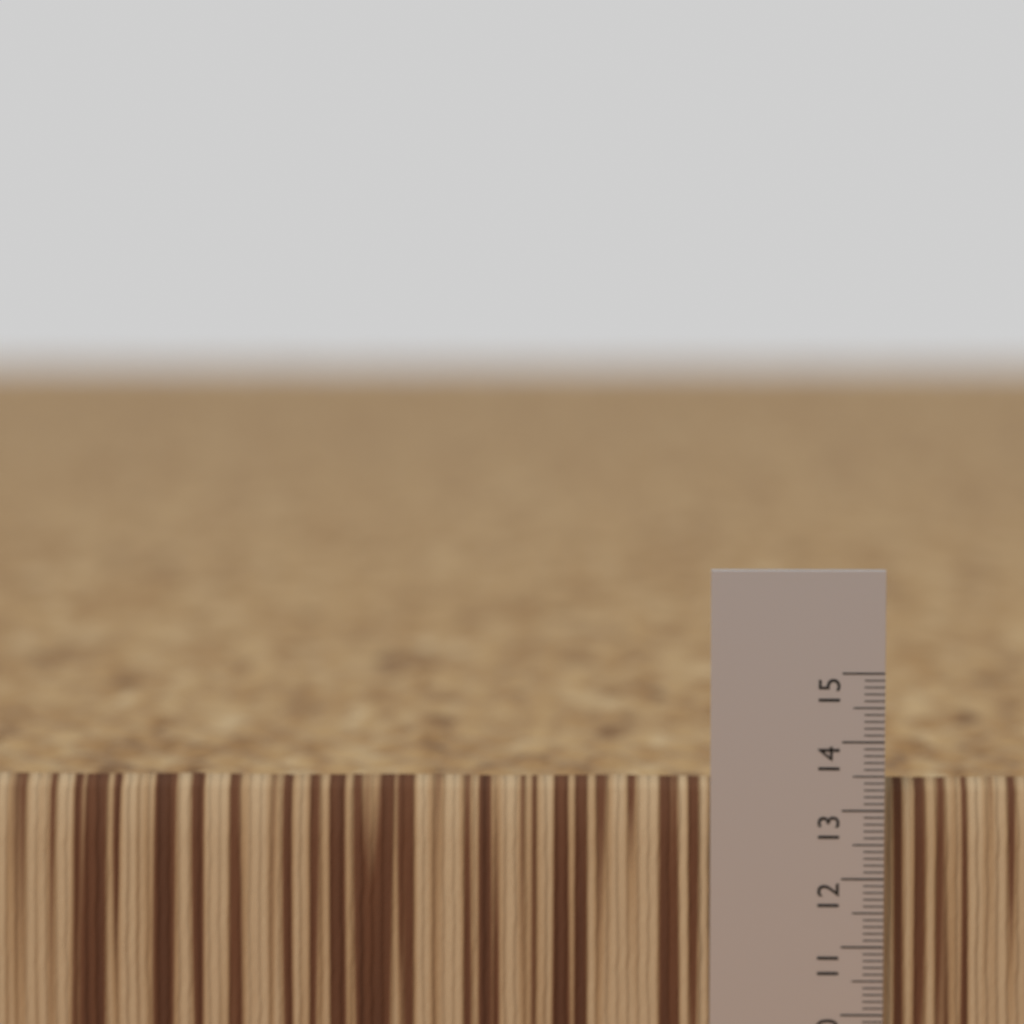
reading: 13.4 (no unit)
